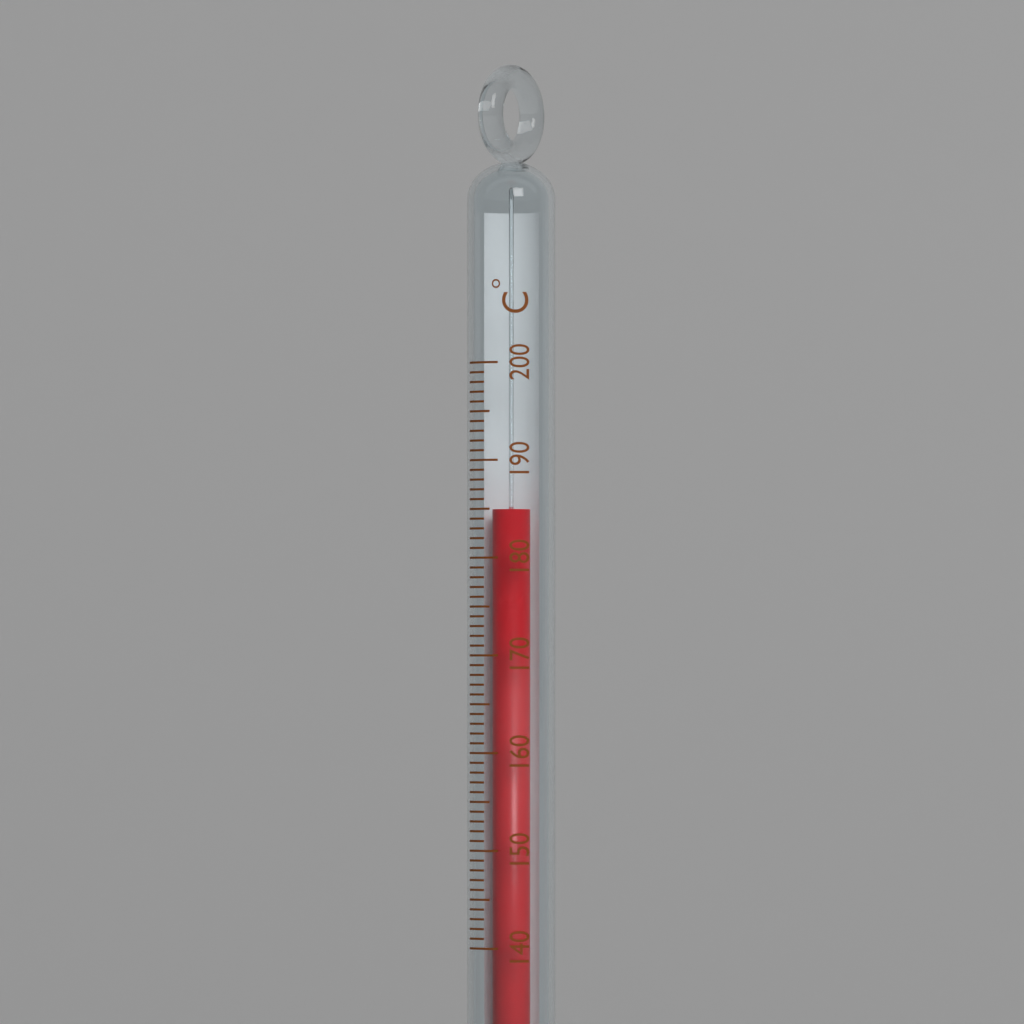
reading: 185 °C
